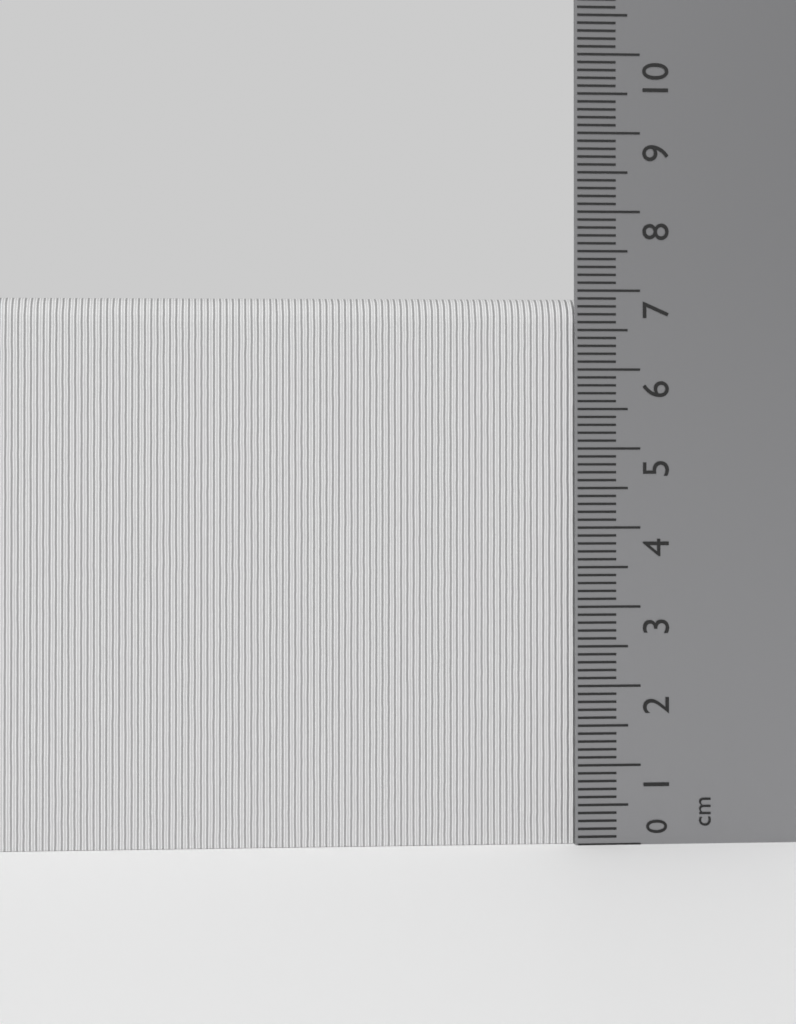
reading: 6.9 cm
